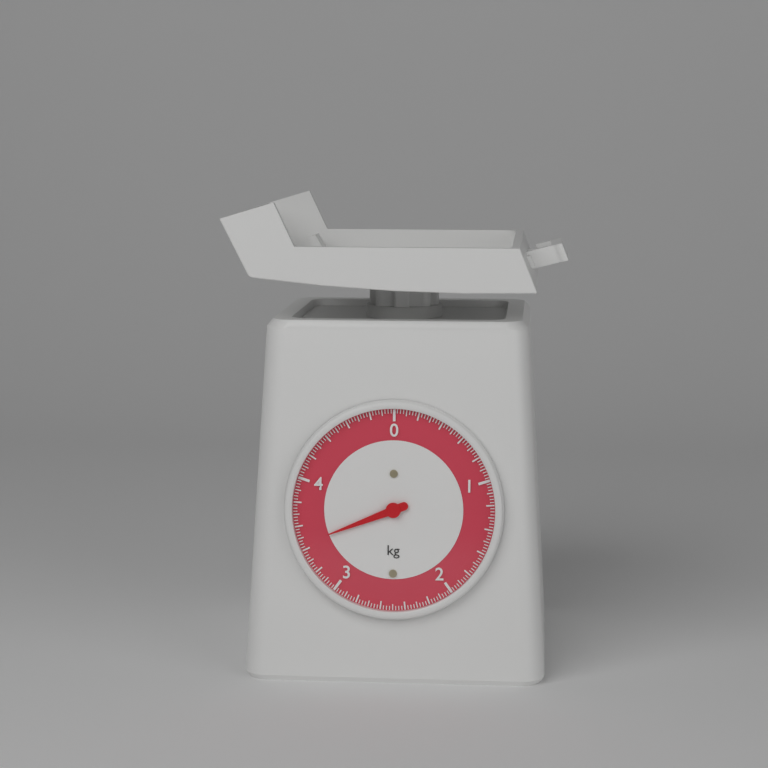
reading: 3.450 kg
